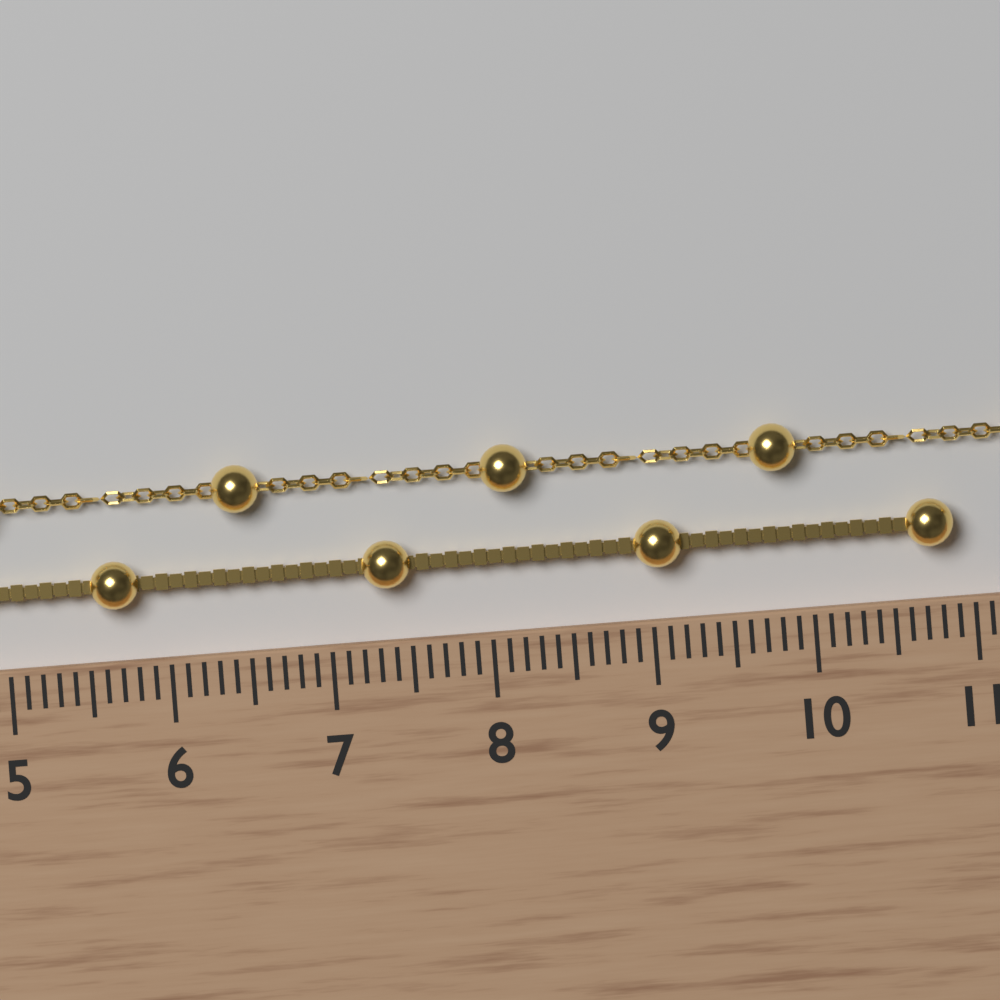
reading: 10.9 cm
